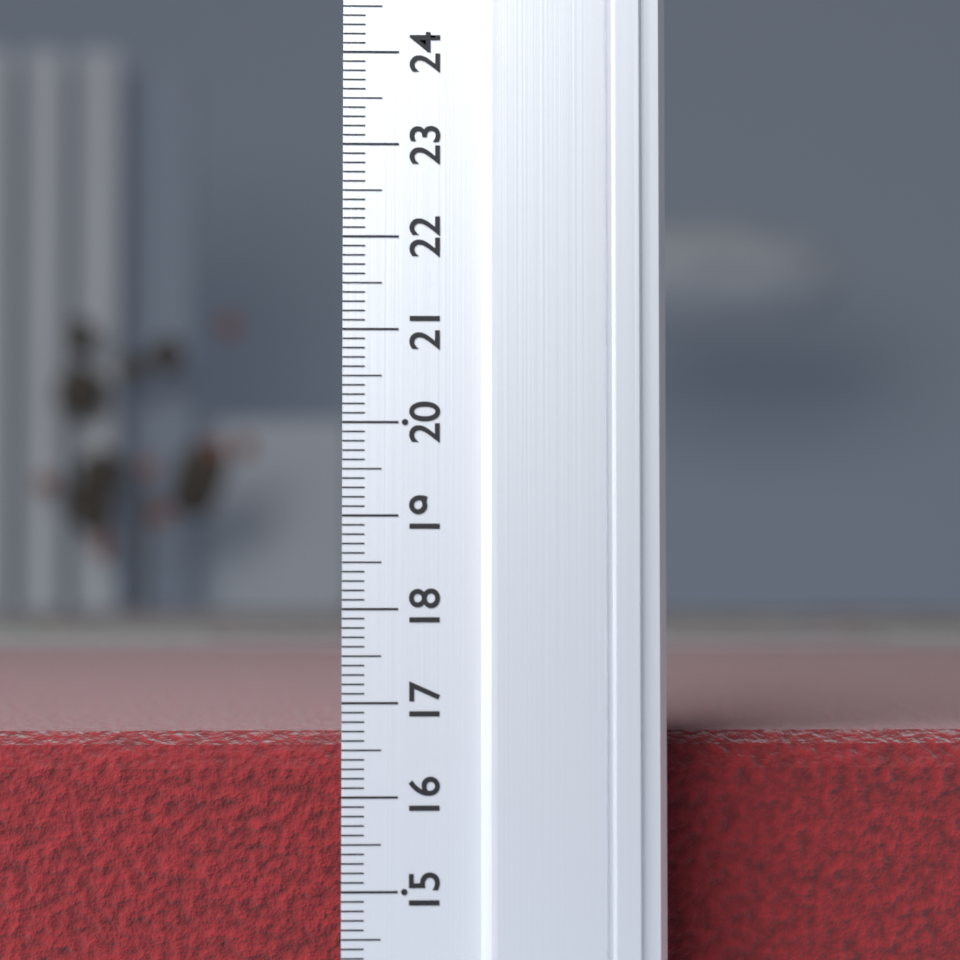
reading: 16.6 (no unit)
